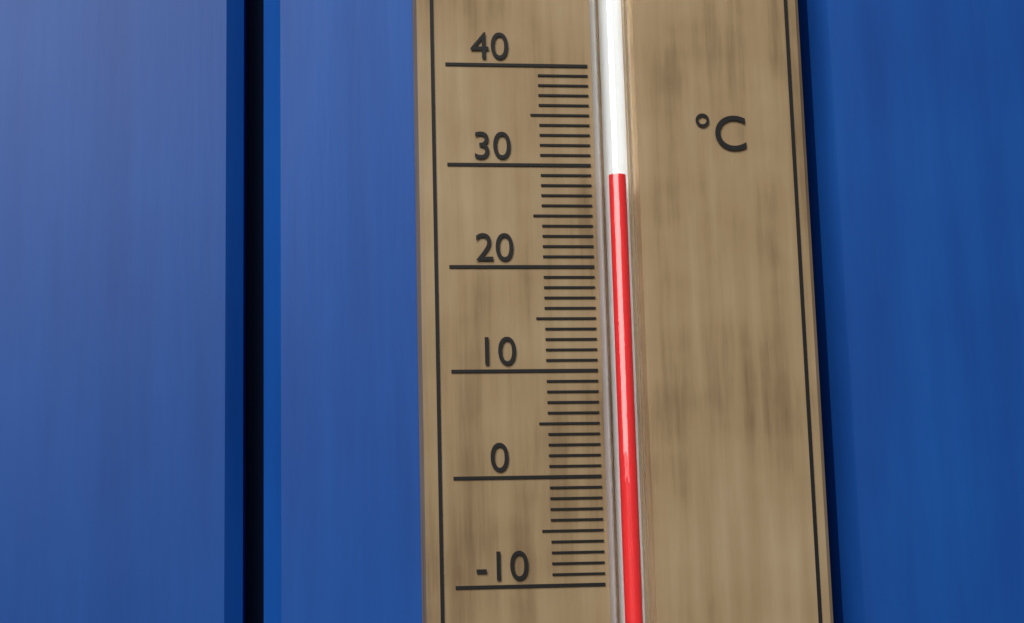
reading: 29 °C
